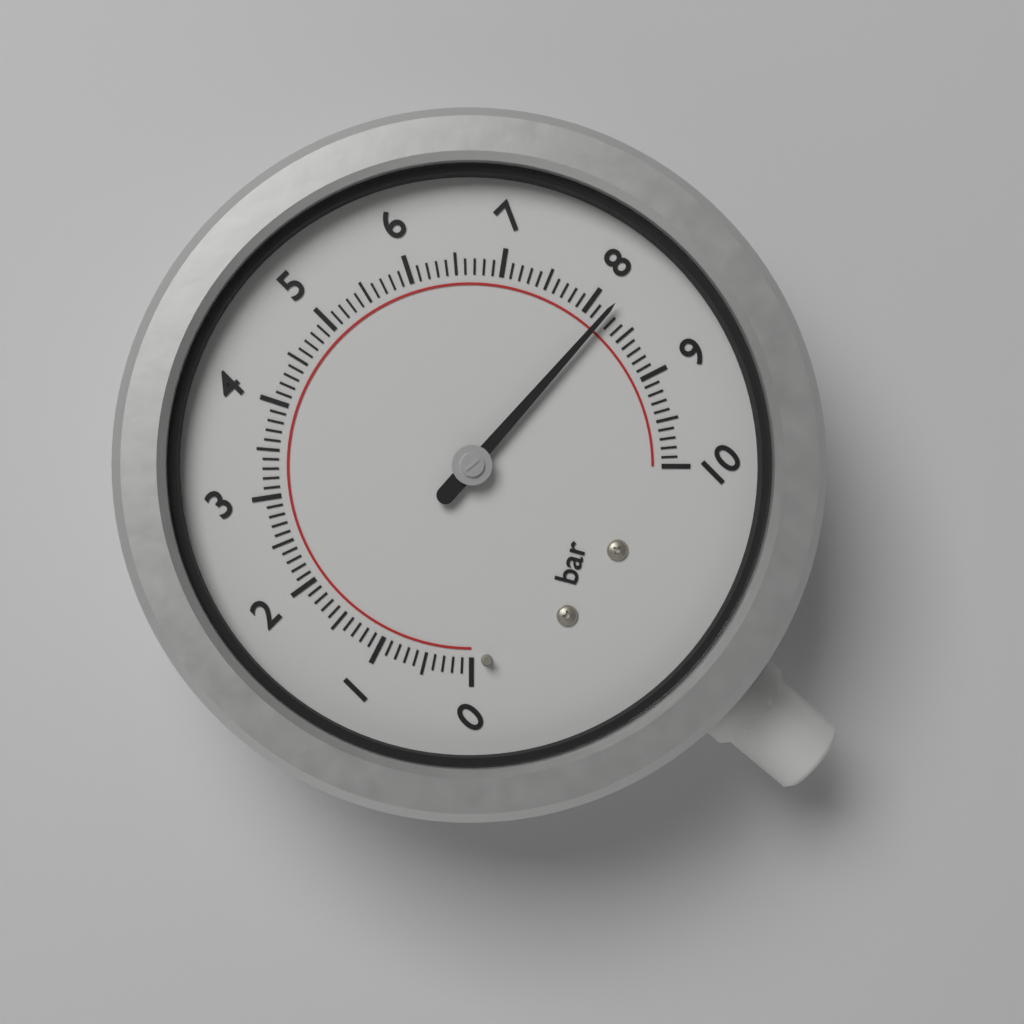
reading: 8.2 bar
